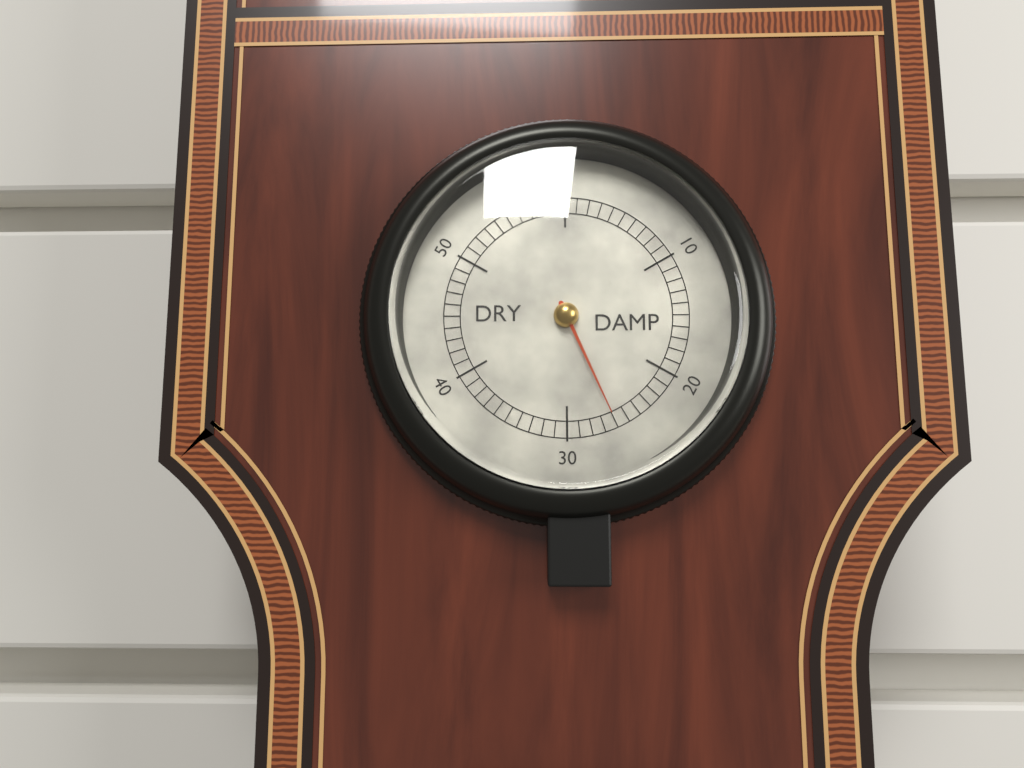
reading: 26 (no unit)
